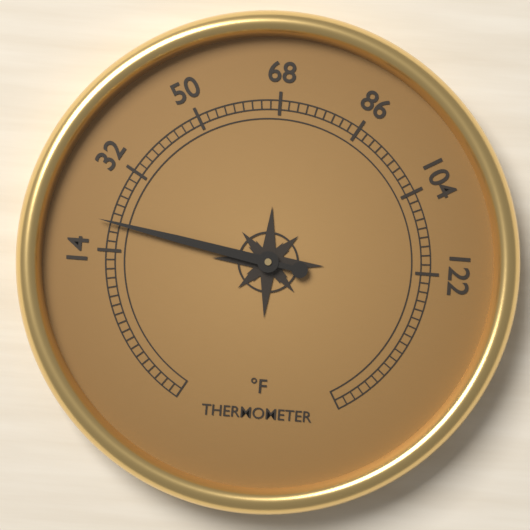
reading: 20 °F
